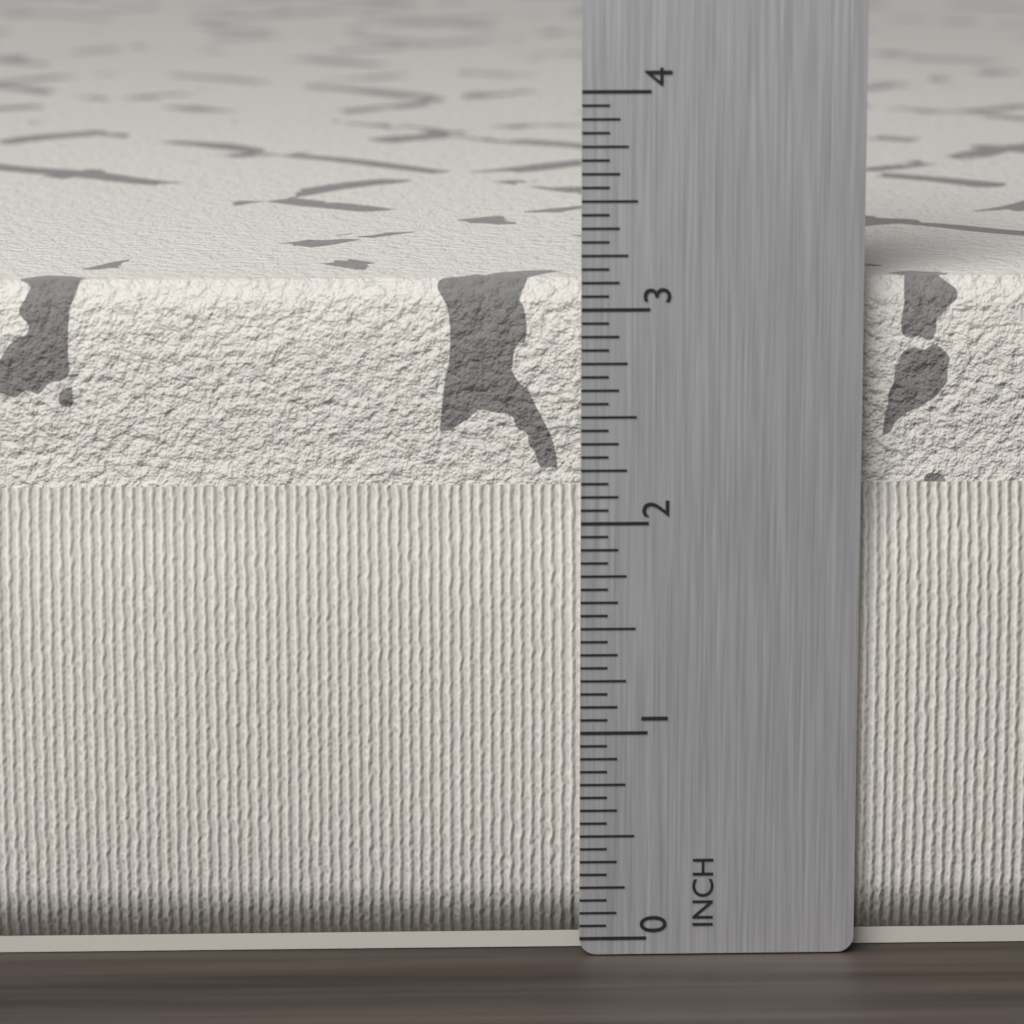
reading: 3.1250 in
